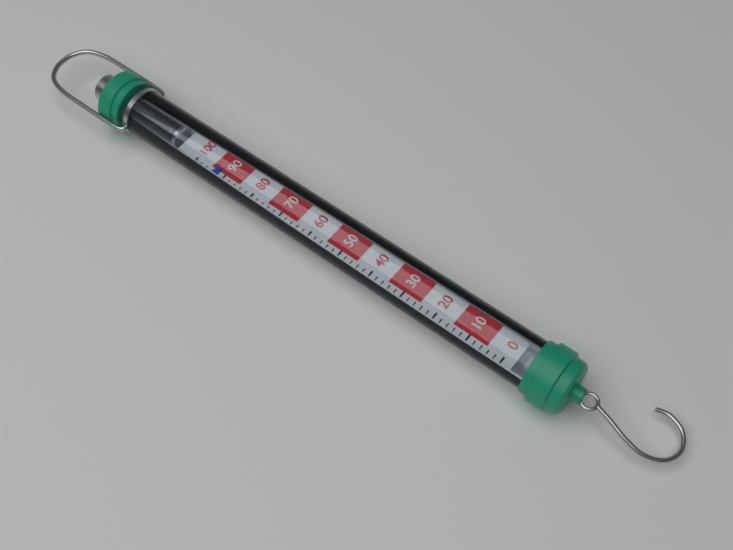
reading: 92 (no unit)
